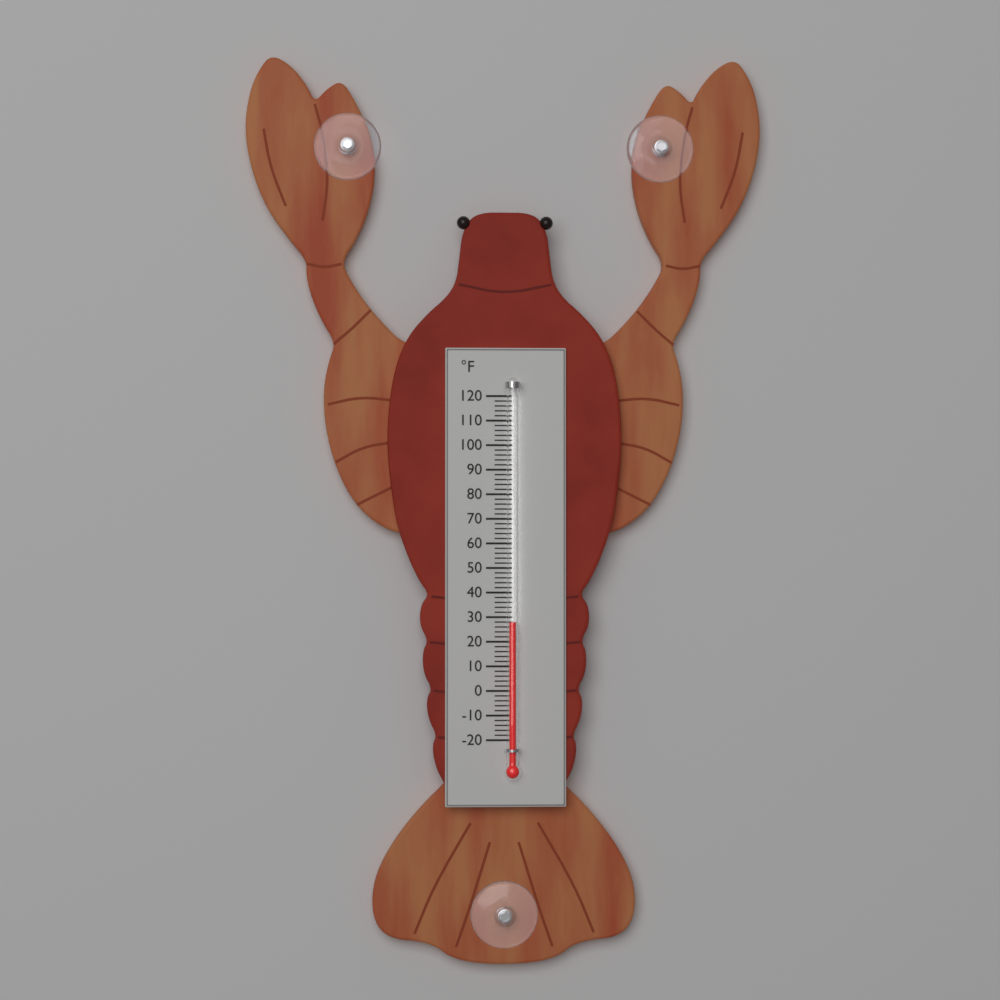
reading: 28 °F
